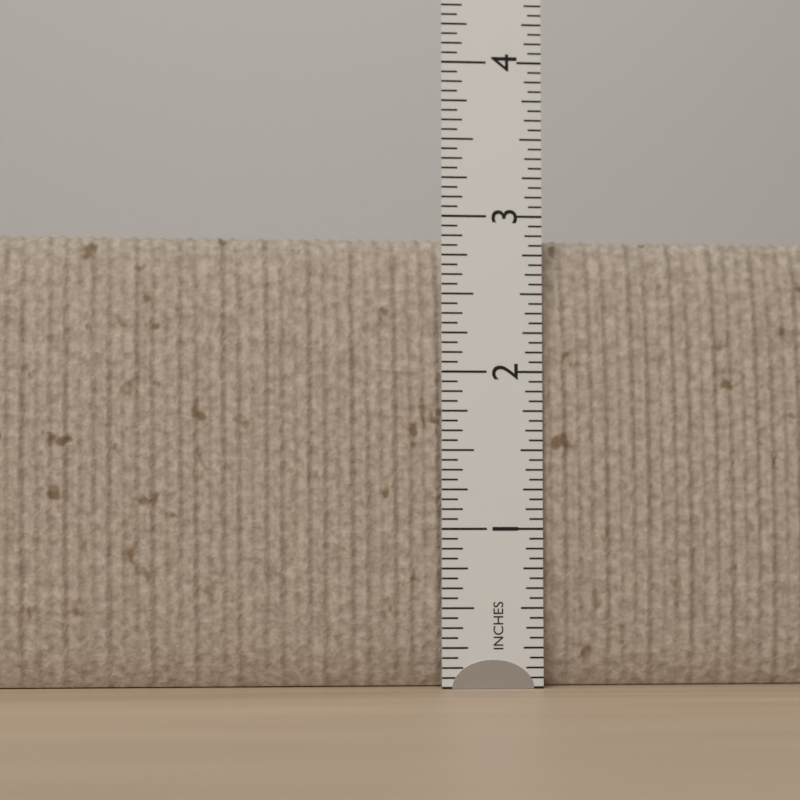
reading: 2.8750 in
